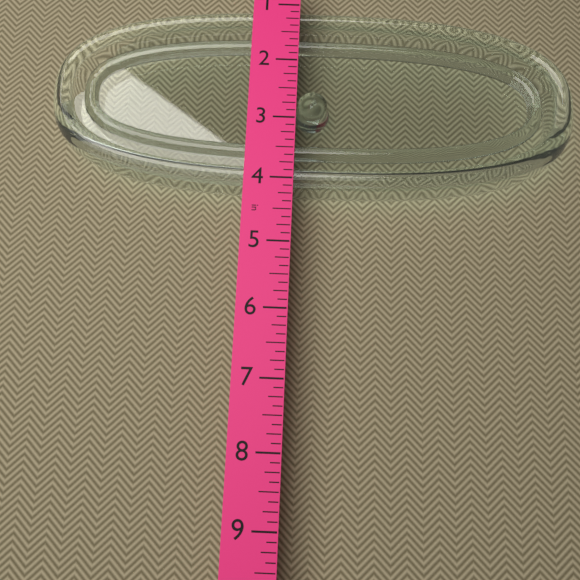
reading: 4.125 in
